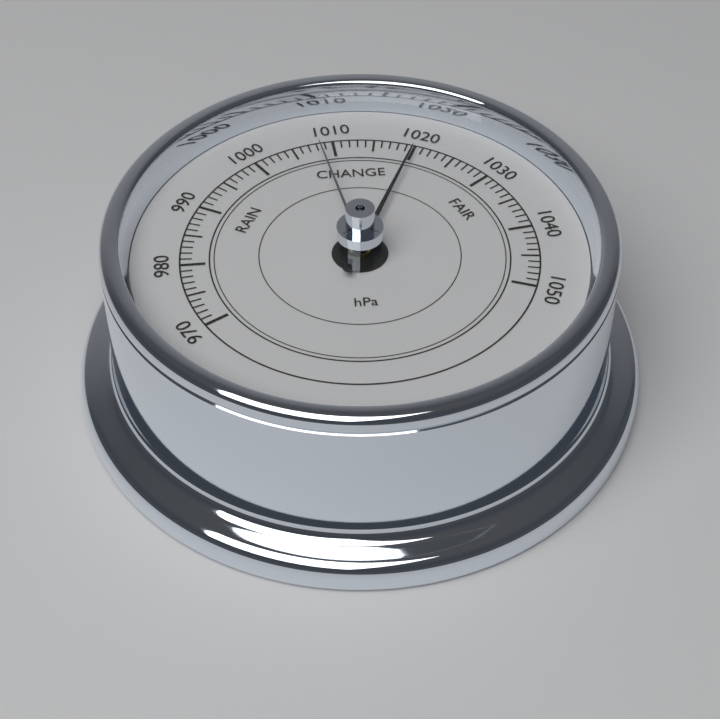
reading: 1020 hPa
